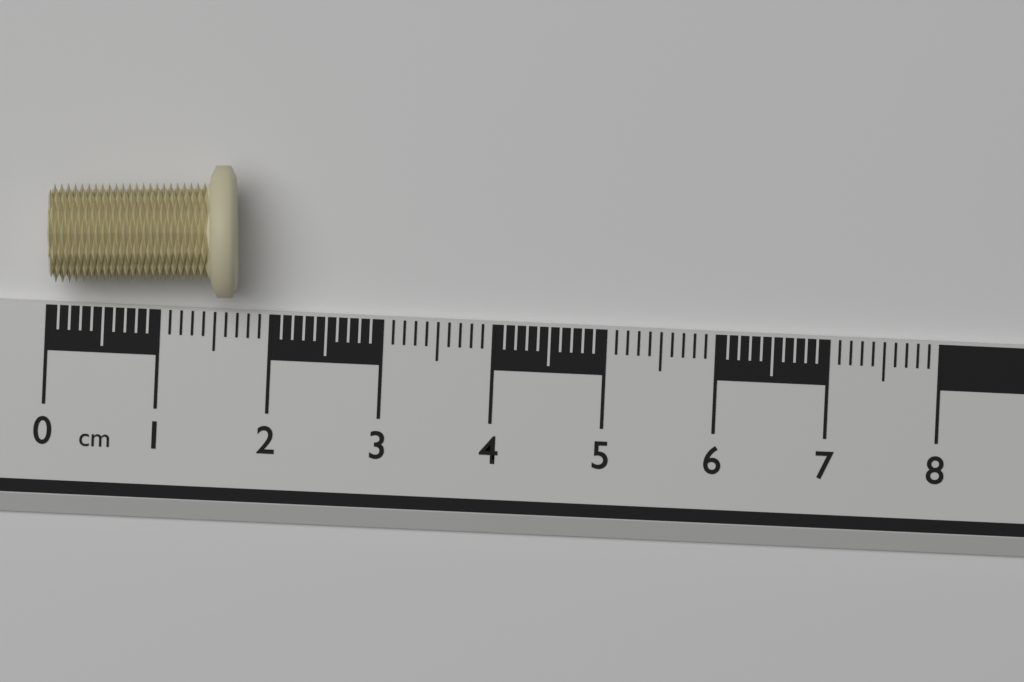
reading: 1.7 cm
